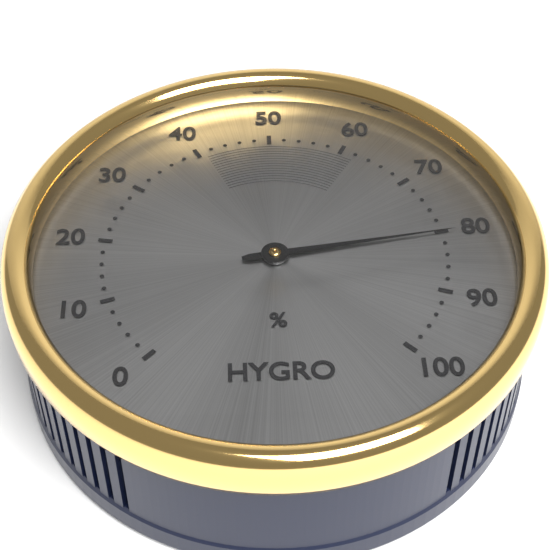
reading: 80 %
